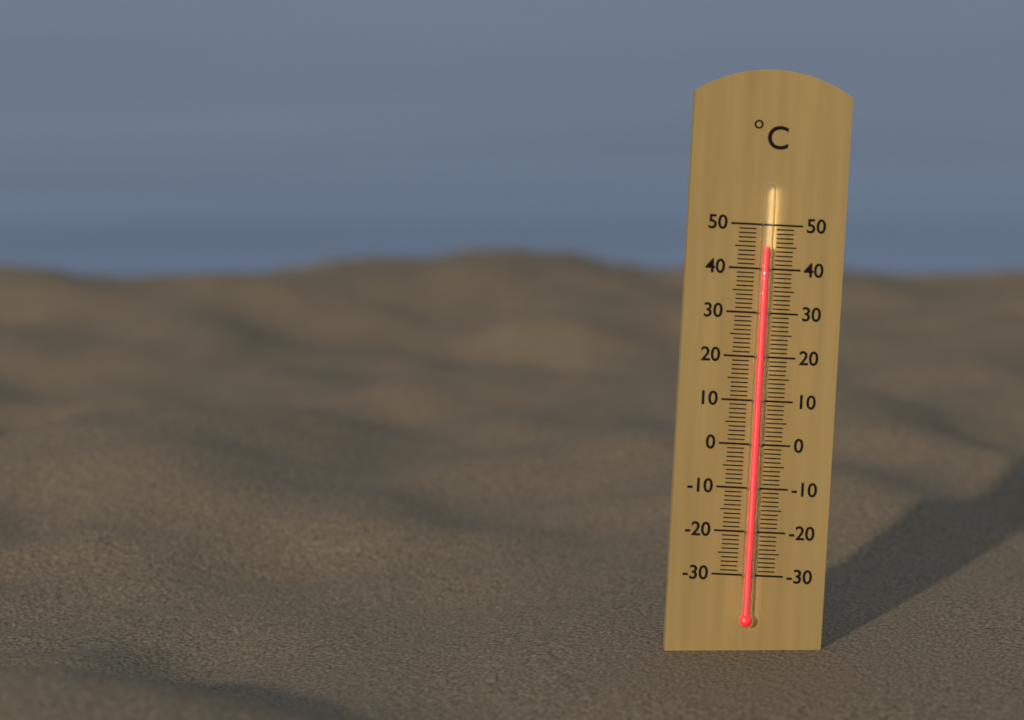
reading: 45 °C
